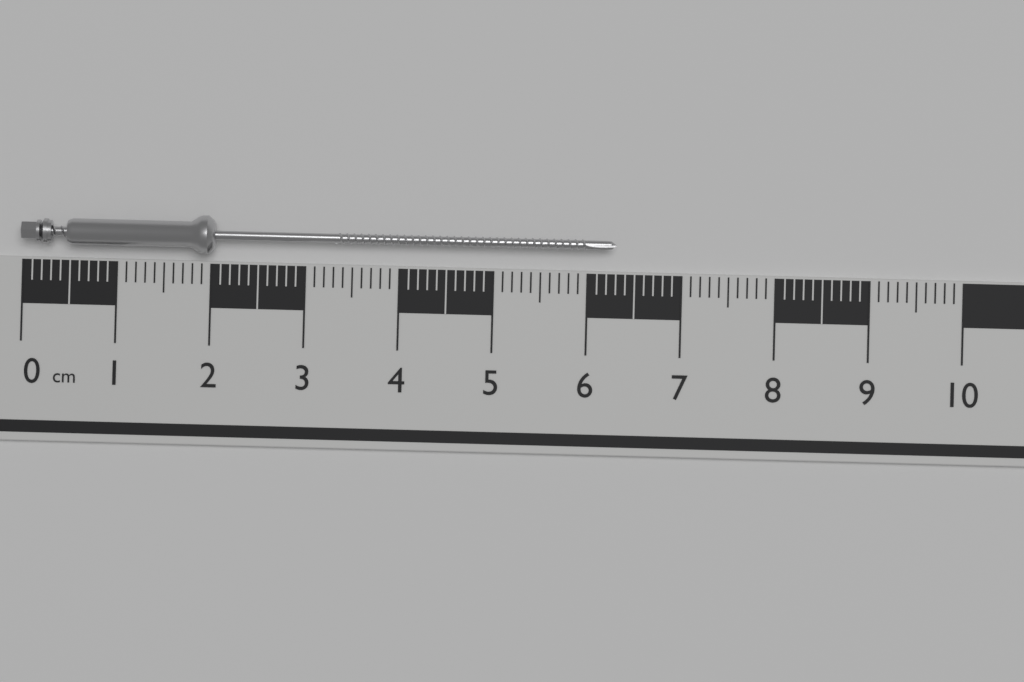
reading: 6.3 cm
